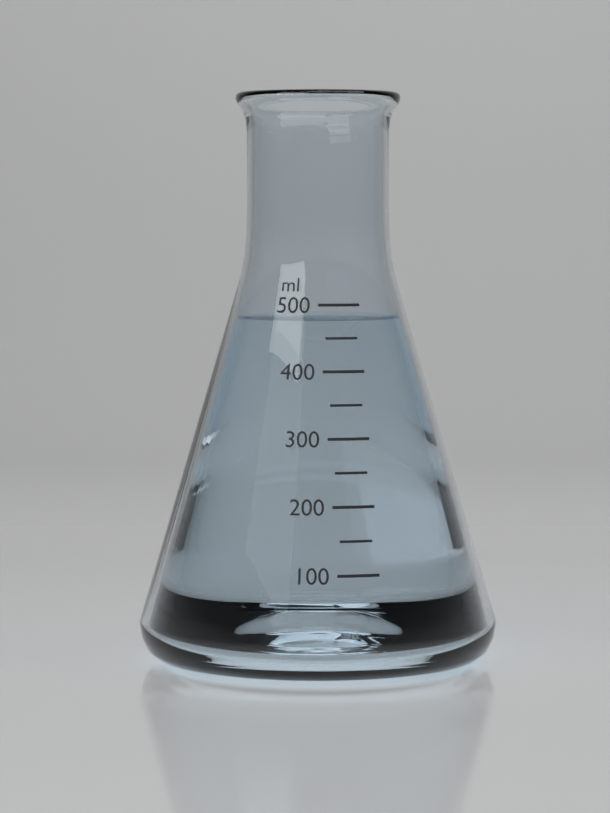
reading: 480 ml
